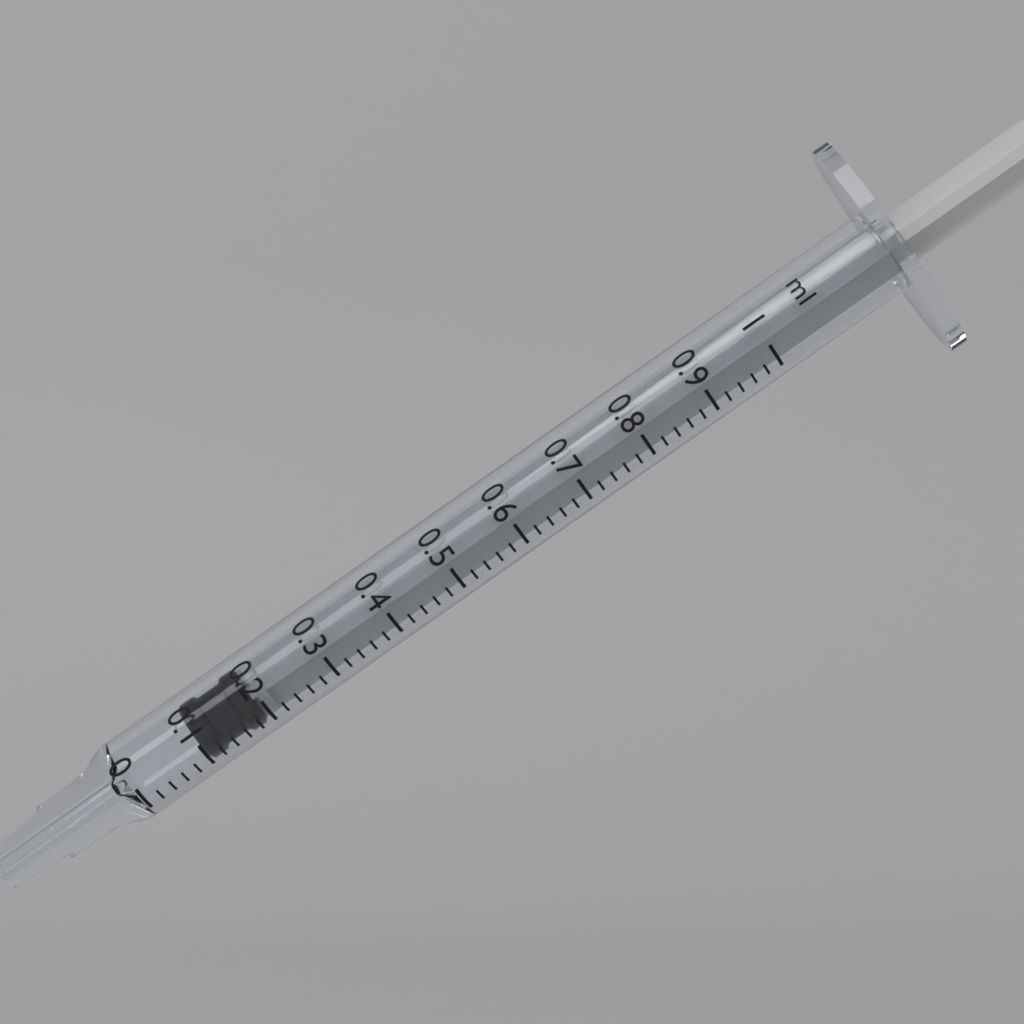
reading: 0.10 ml
